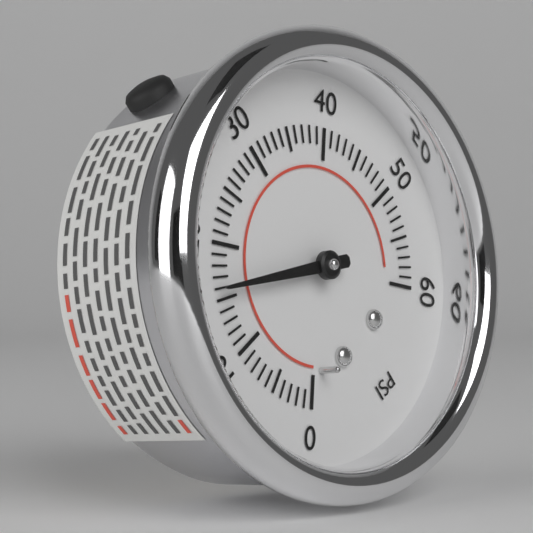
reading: 16 psi
